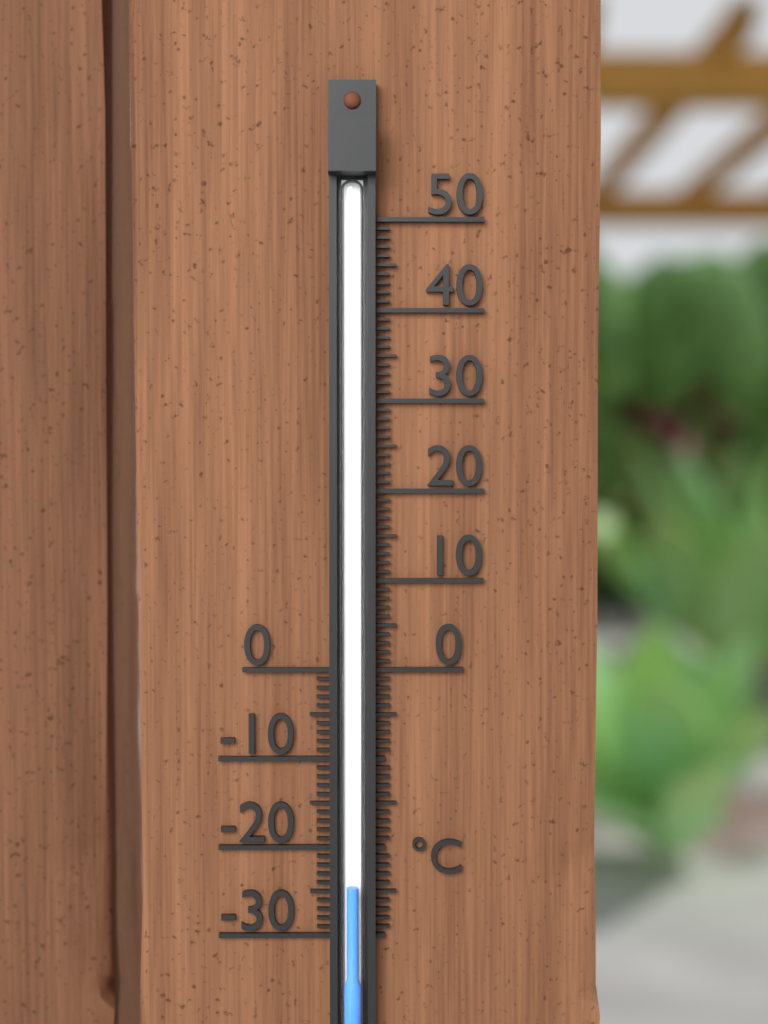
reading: -24 °C
